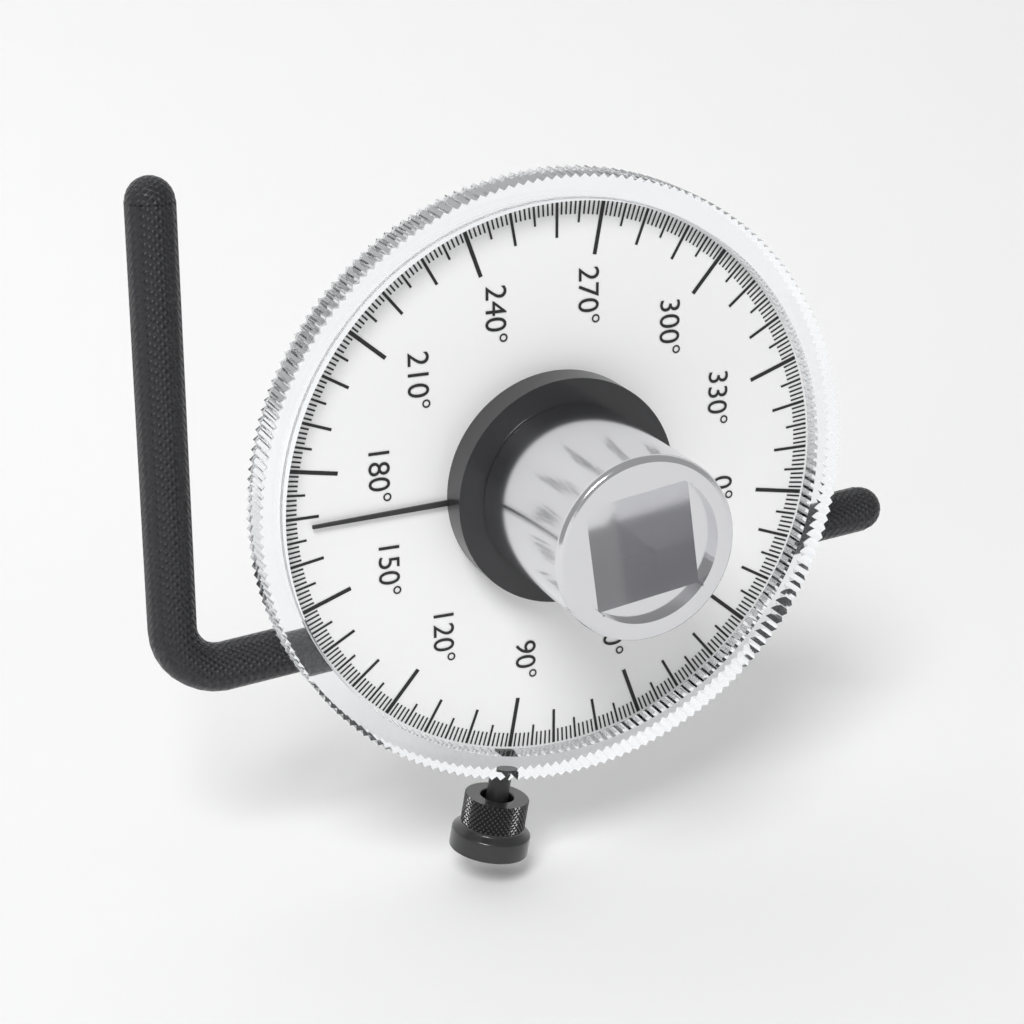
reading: 168 °
